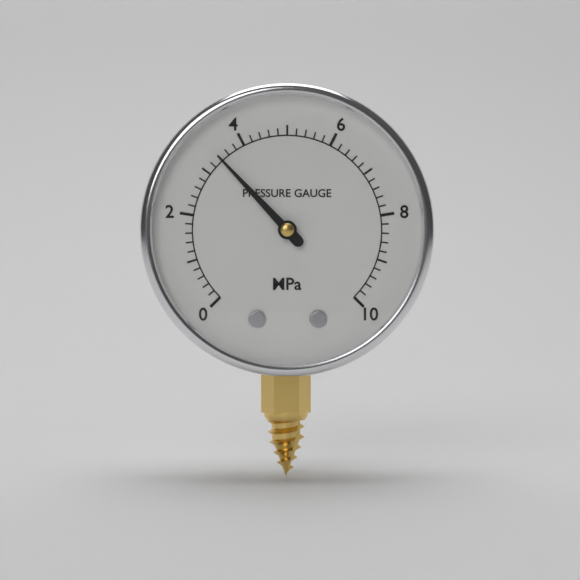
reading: 3.4 MPa
